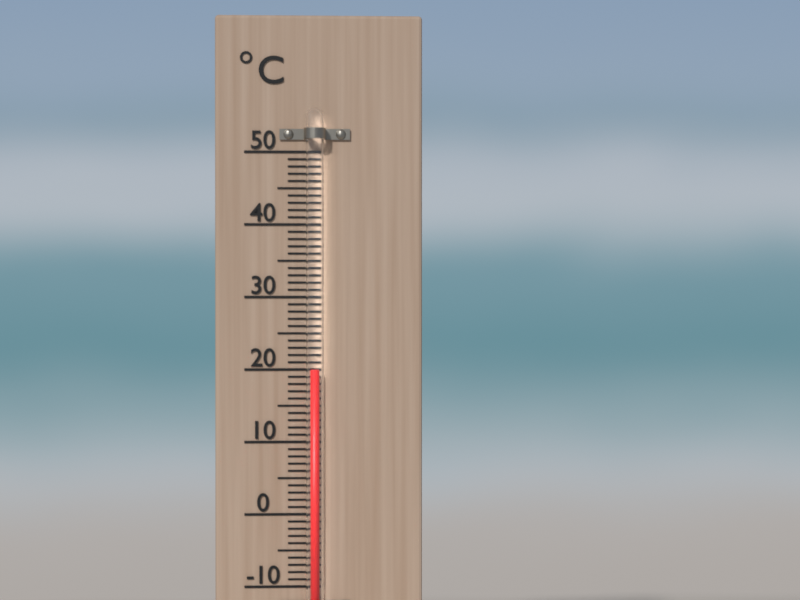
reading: 20 °C
